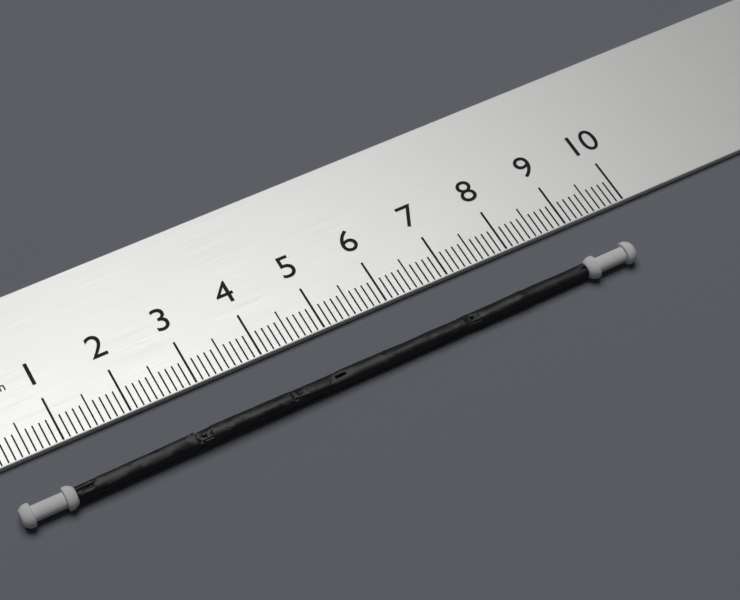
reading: 9.6 cm
